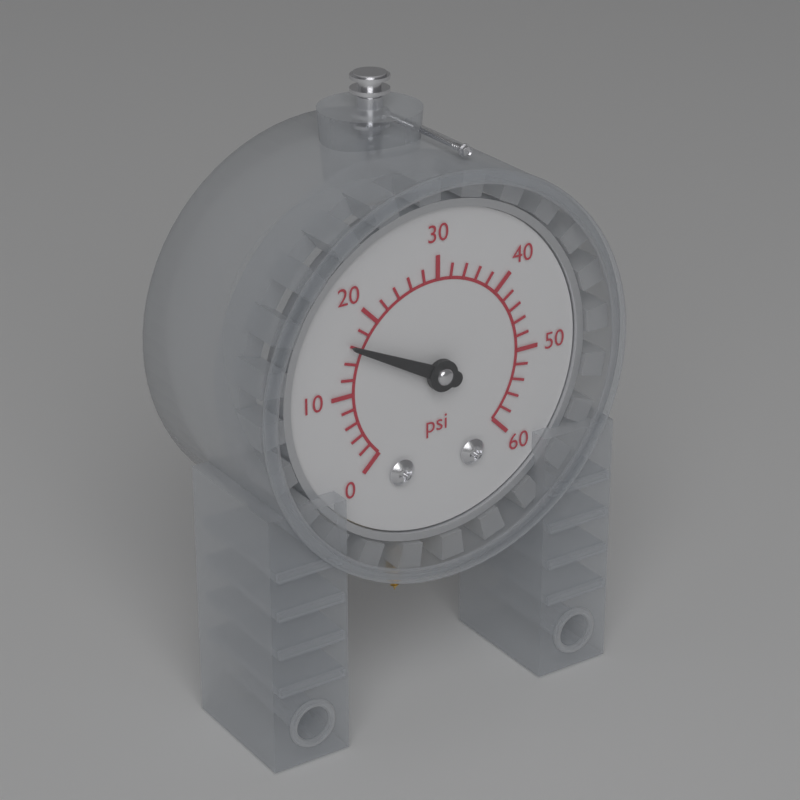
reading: 16 psi
